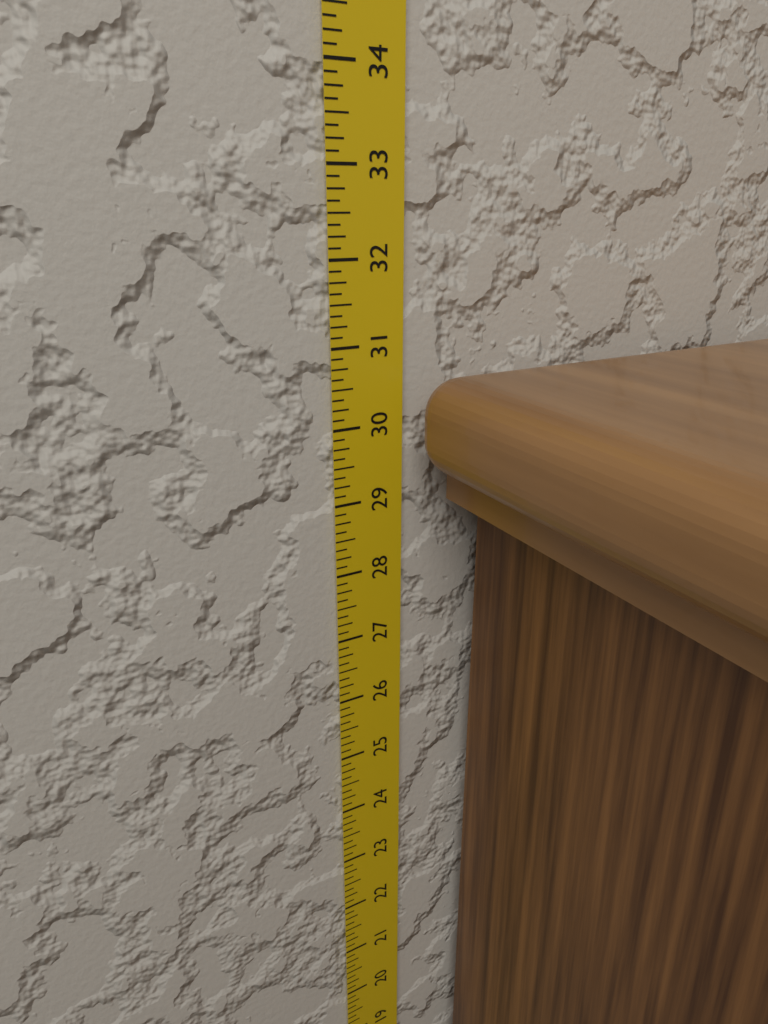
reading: 30.625 in
